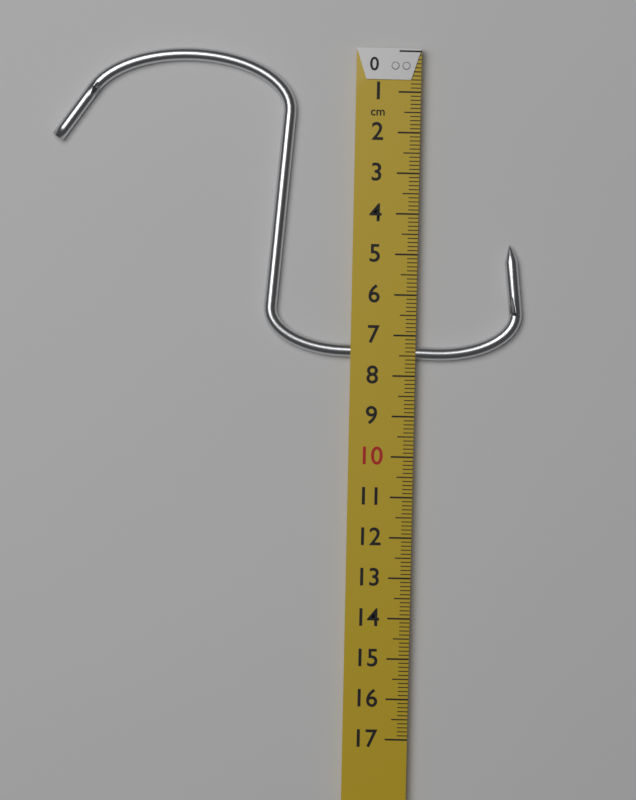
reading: 7.6 cm
